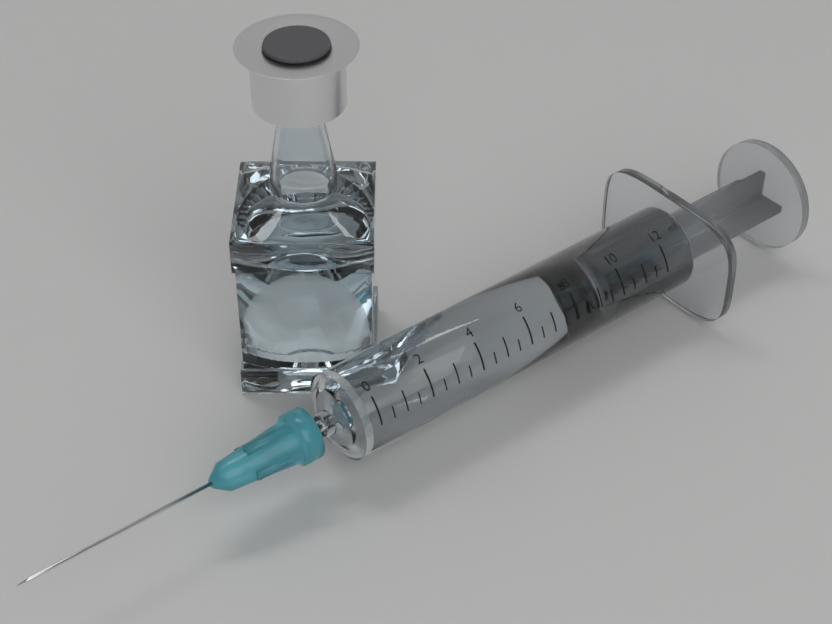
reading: 7.5 ml
